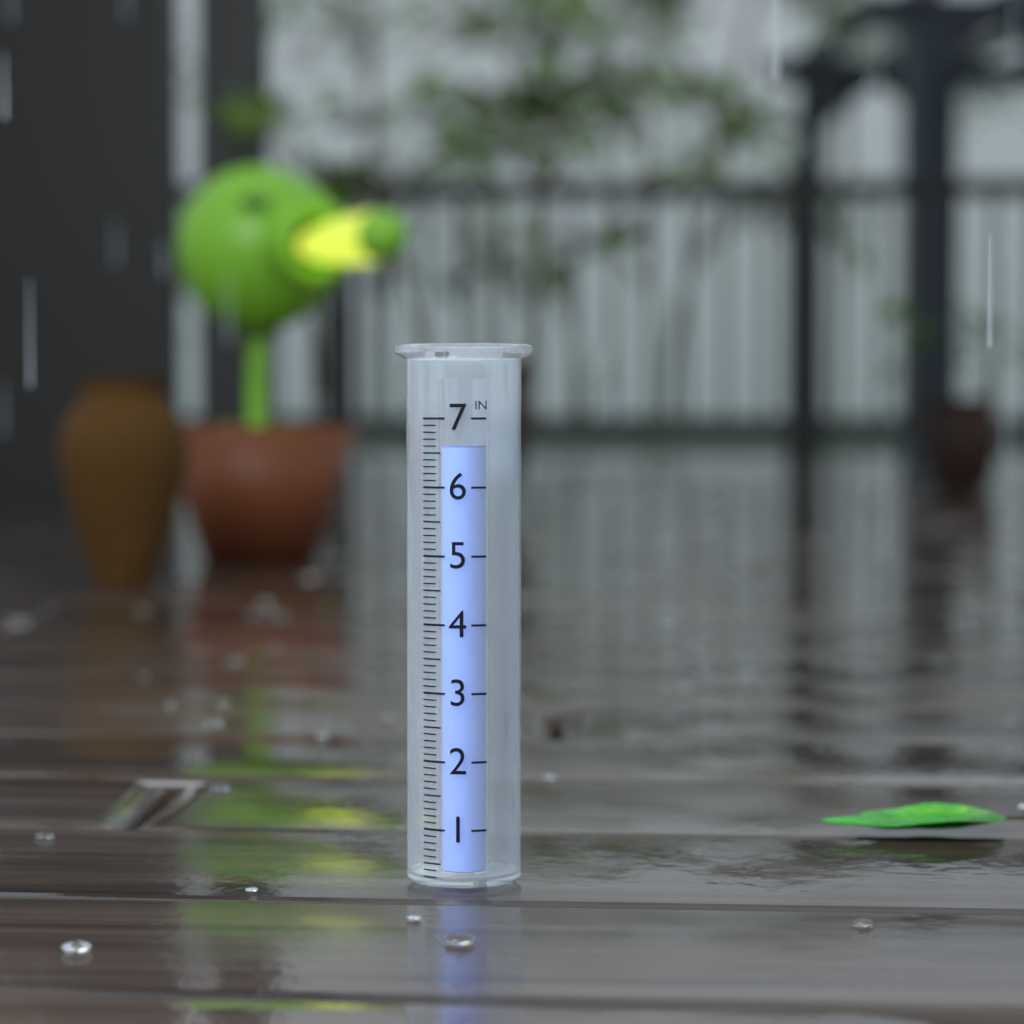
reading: 6.6 in
